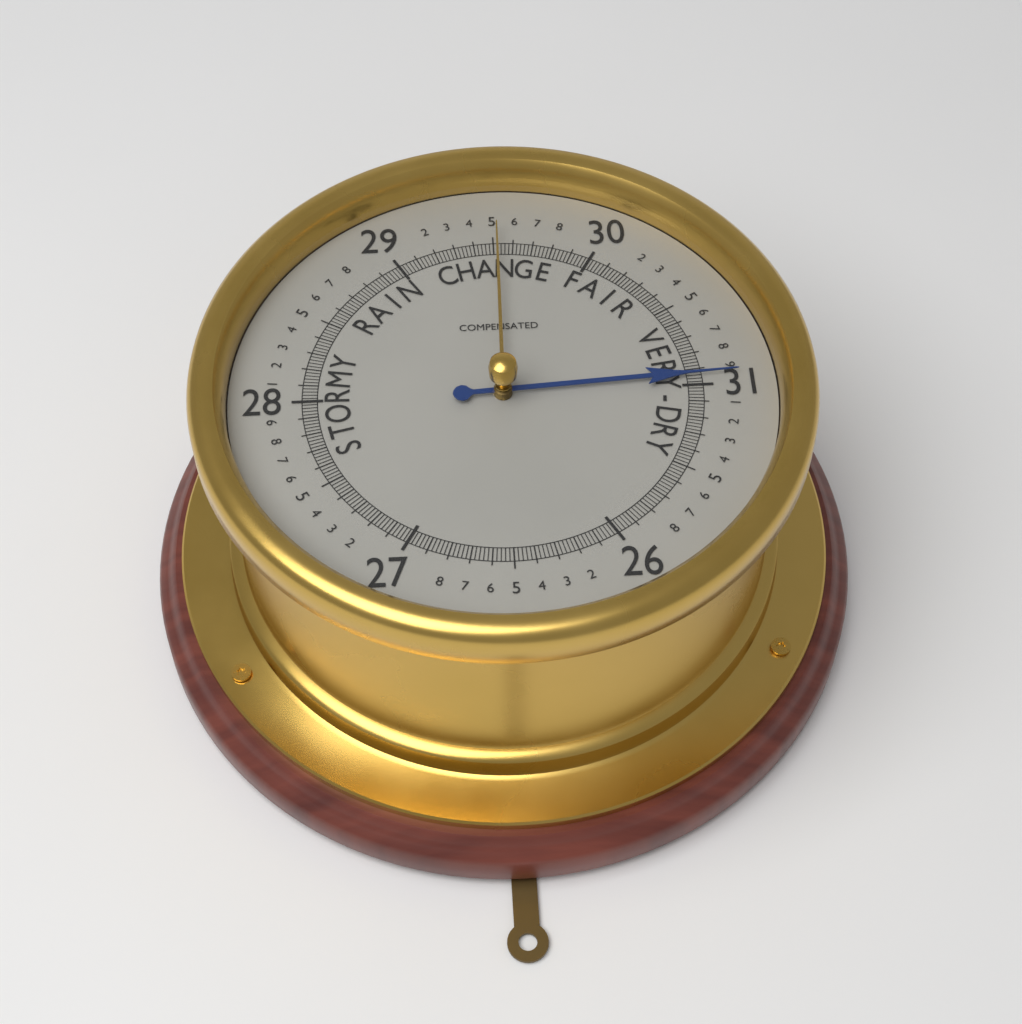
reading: 30.94 (no unit)
